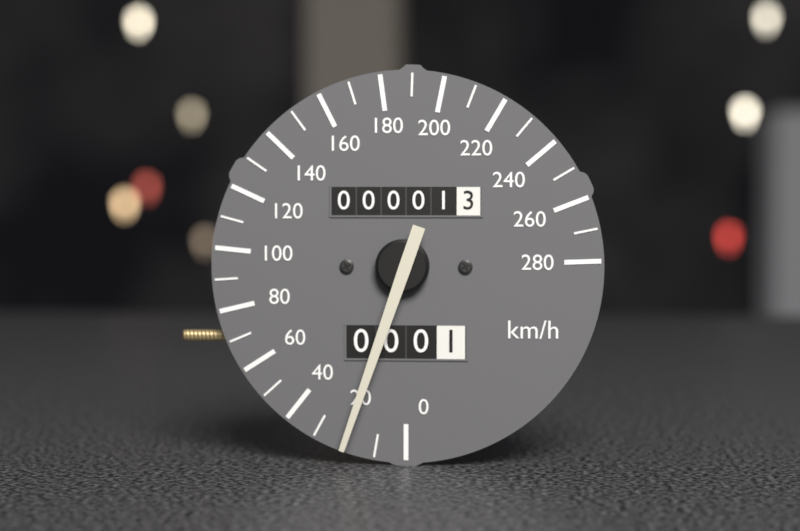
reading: 20 km/h
